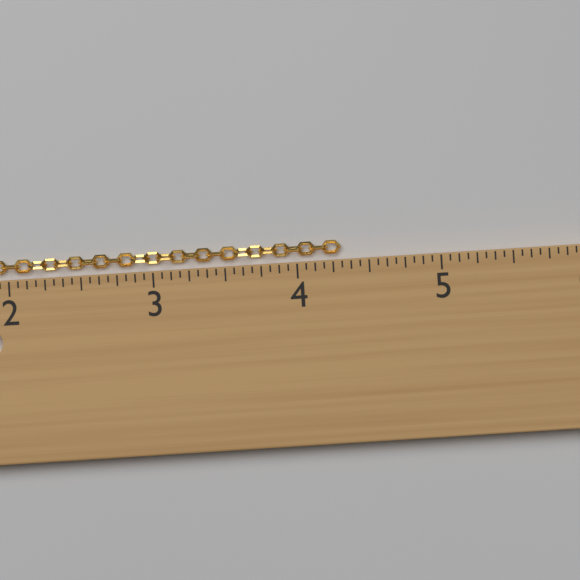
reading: 4.3125 in
